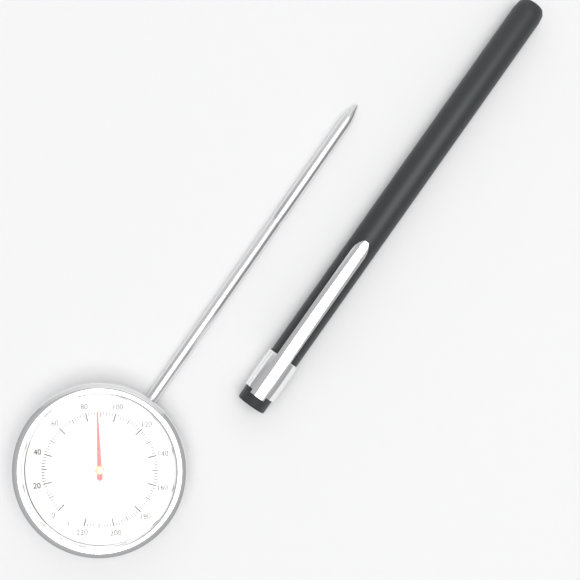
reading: 88 °F
